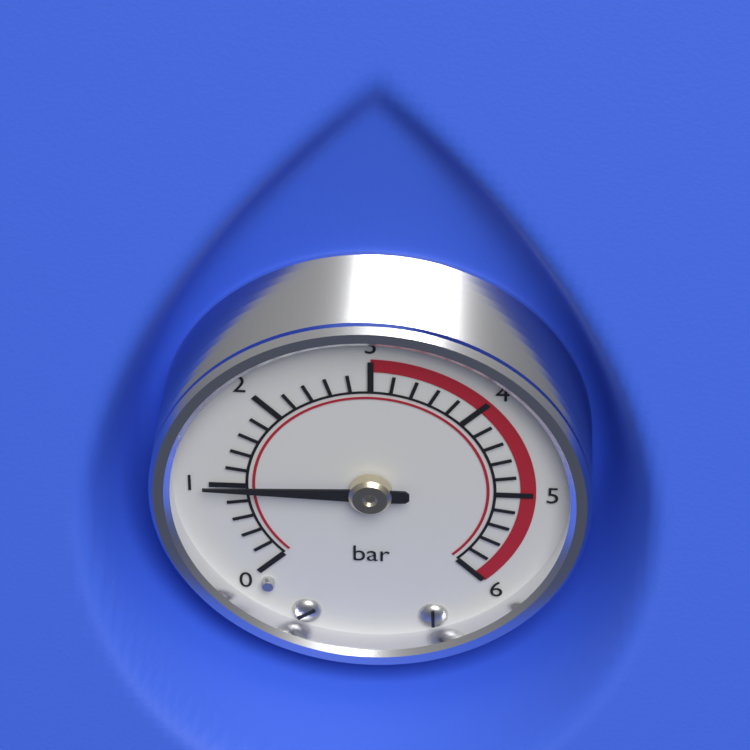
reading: 1.0 bar
